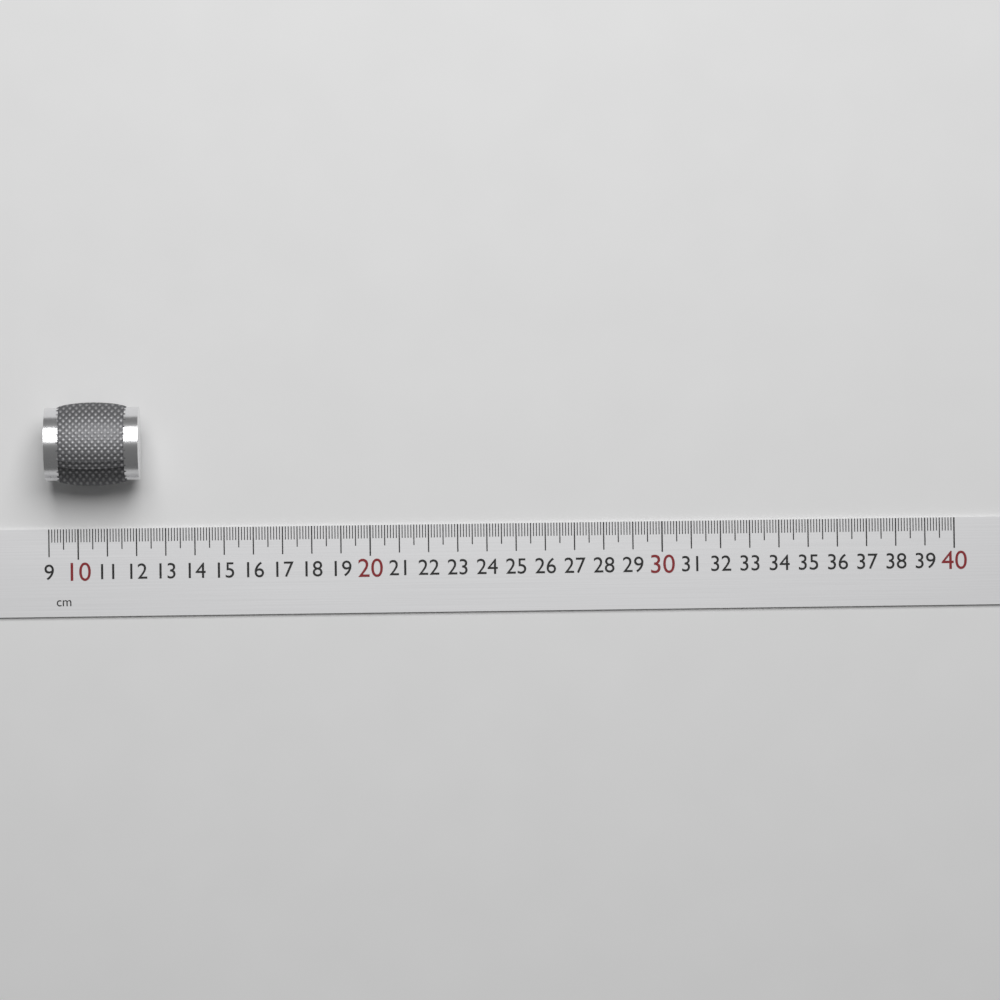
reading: 12.2 cm
